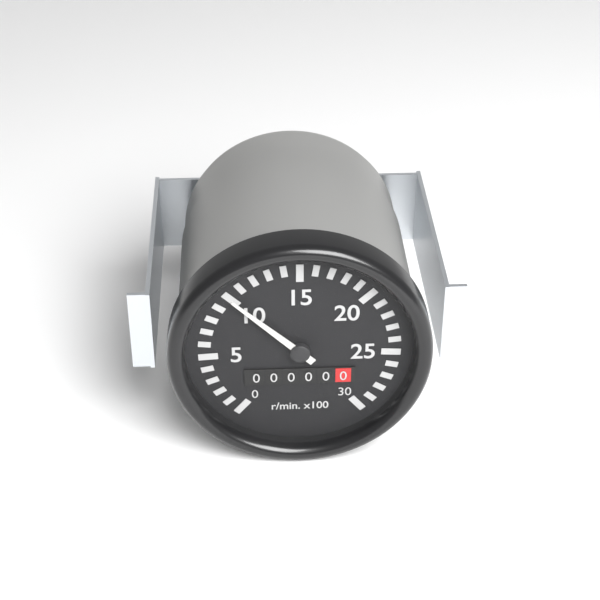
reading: 1000 r/min
